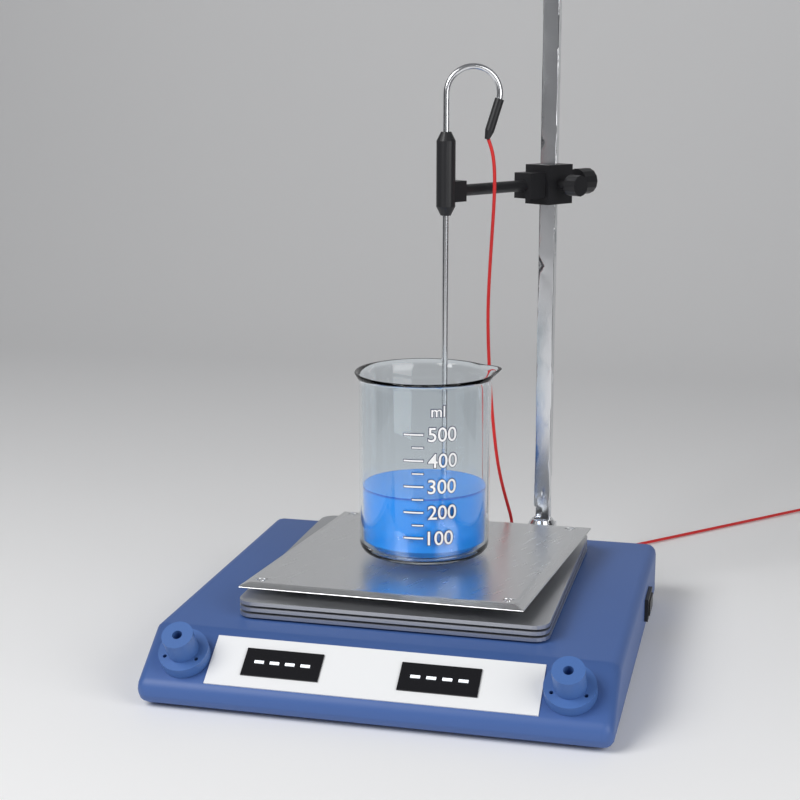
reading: 250 ml
